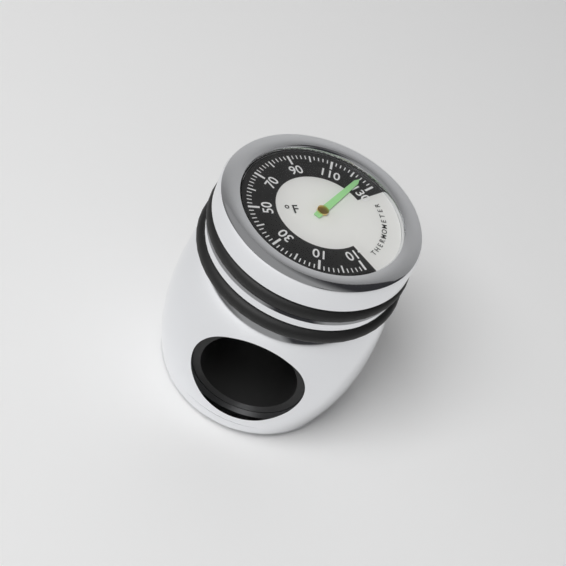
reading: 124 °F
